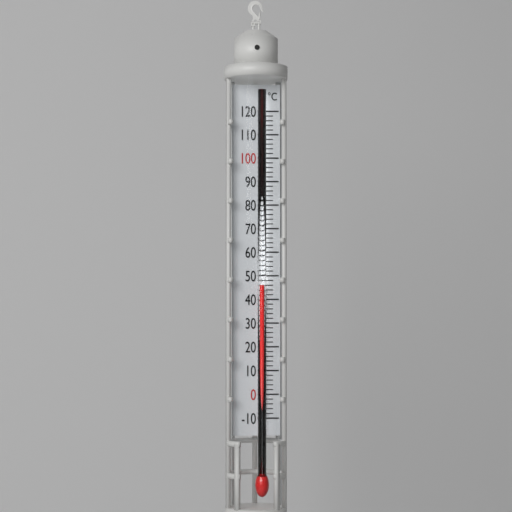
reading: 46 °C
